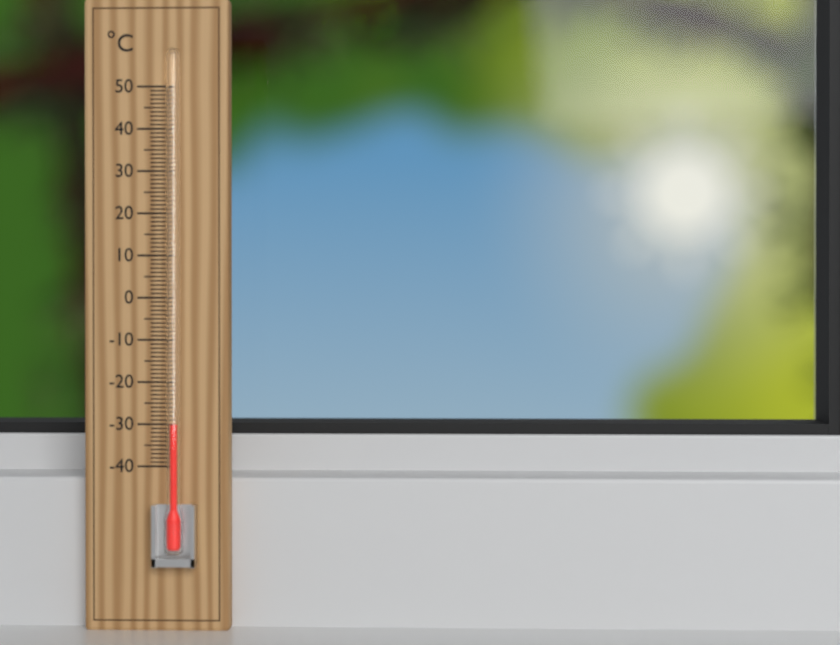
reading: -30 °C
